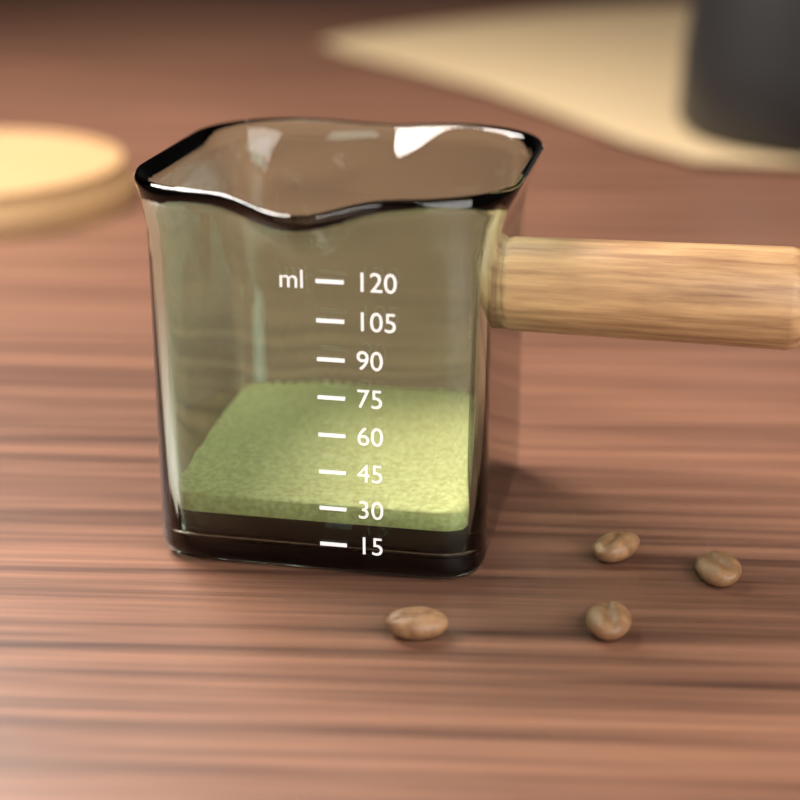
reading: 30 ml
